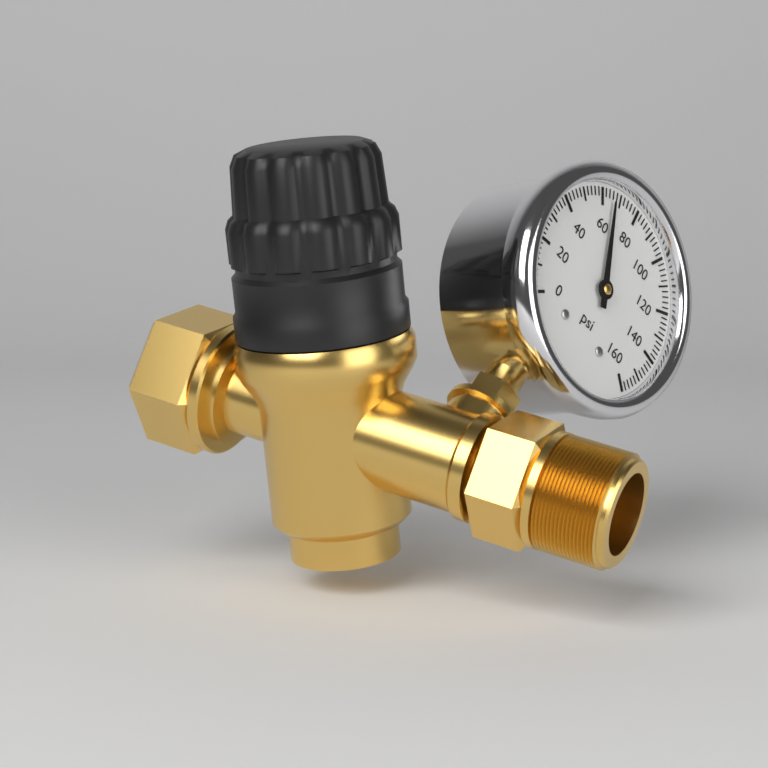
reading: 66 psi
